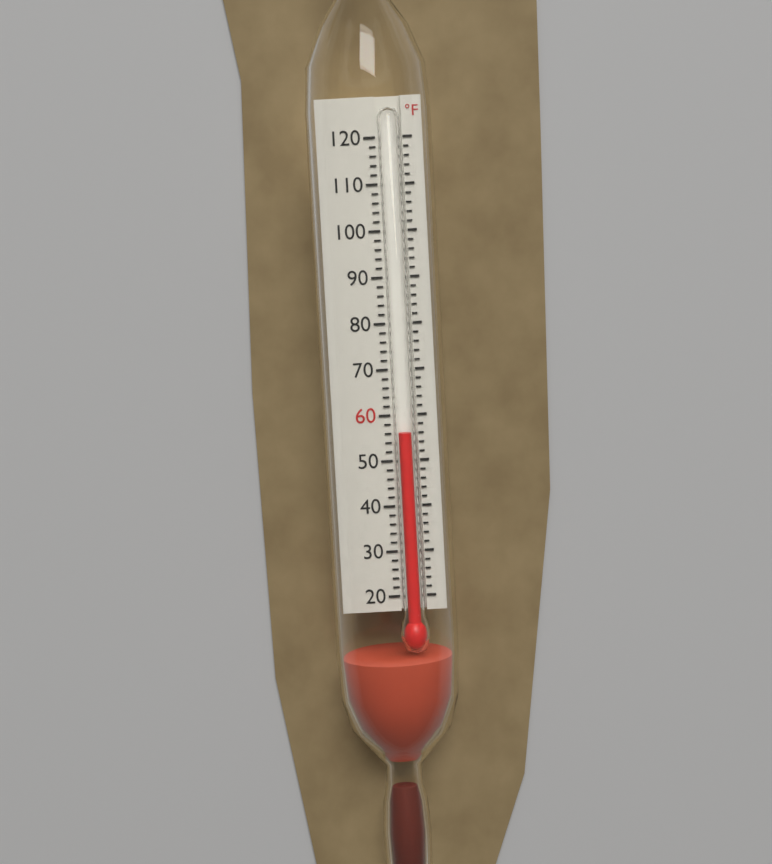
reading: 56 °F
